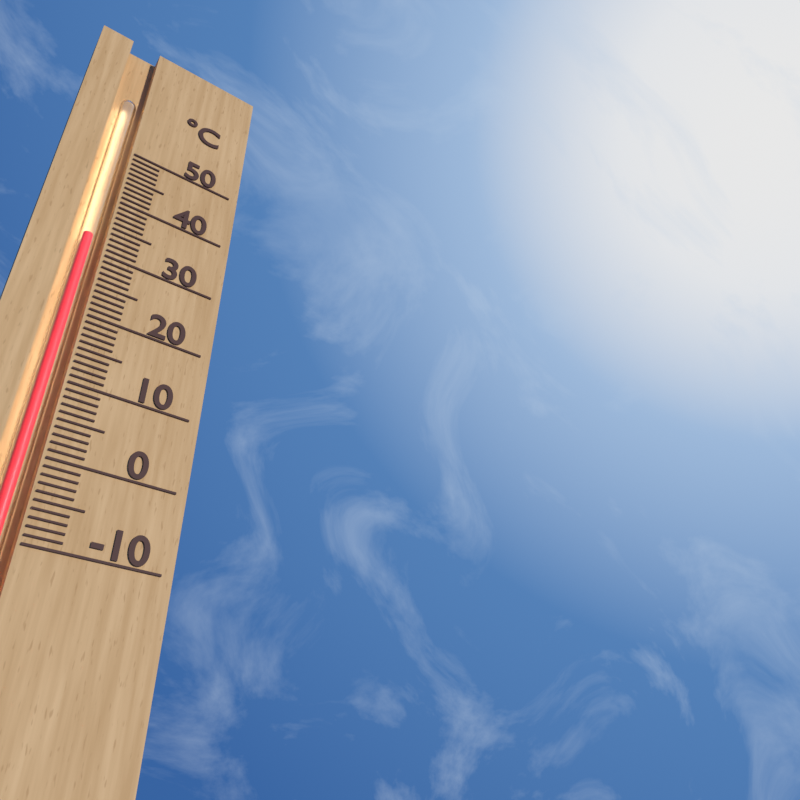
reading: 33 °C
